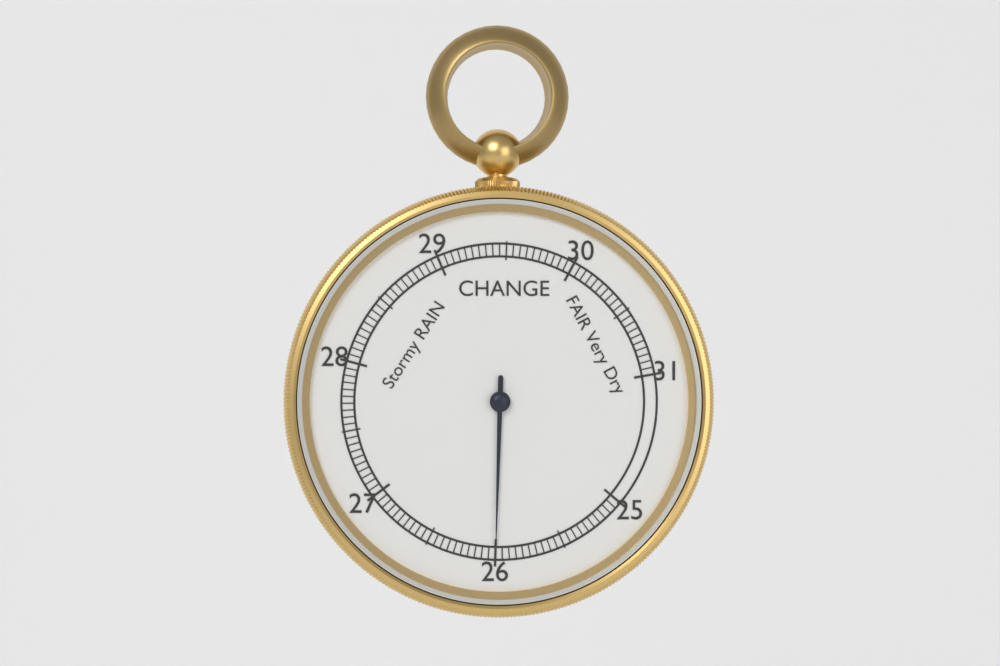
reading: 26.00 inHg
